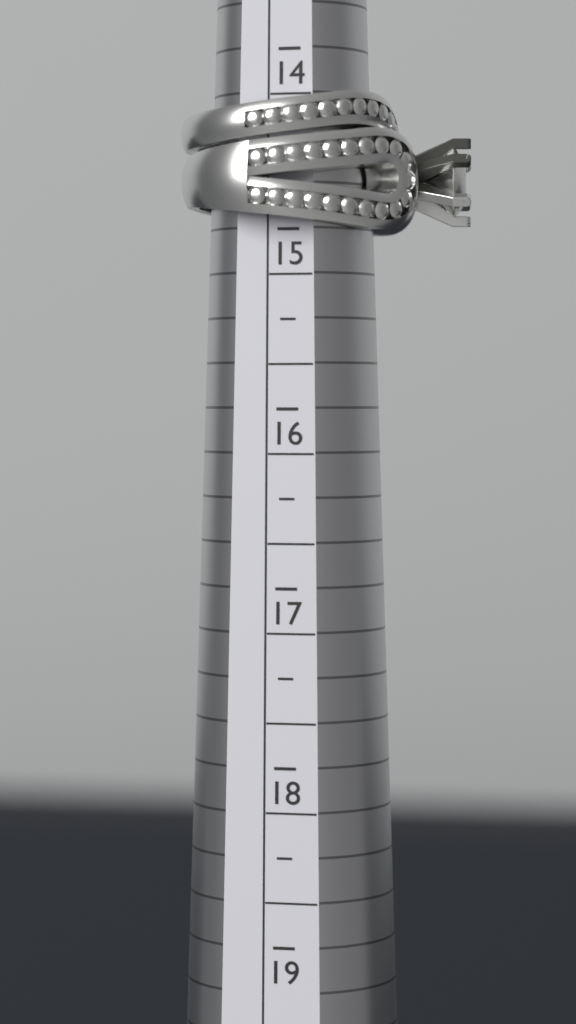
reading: 15.00 (no unit)
